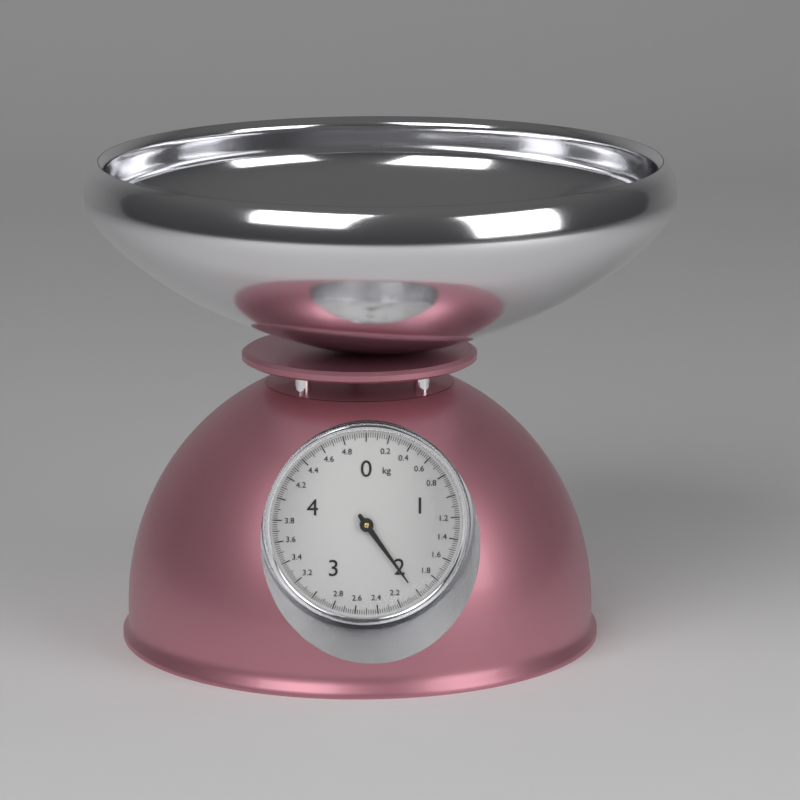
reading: 2.02 kg
